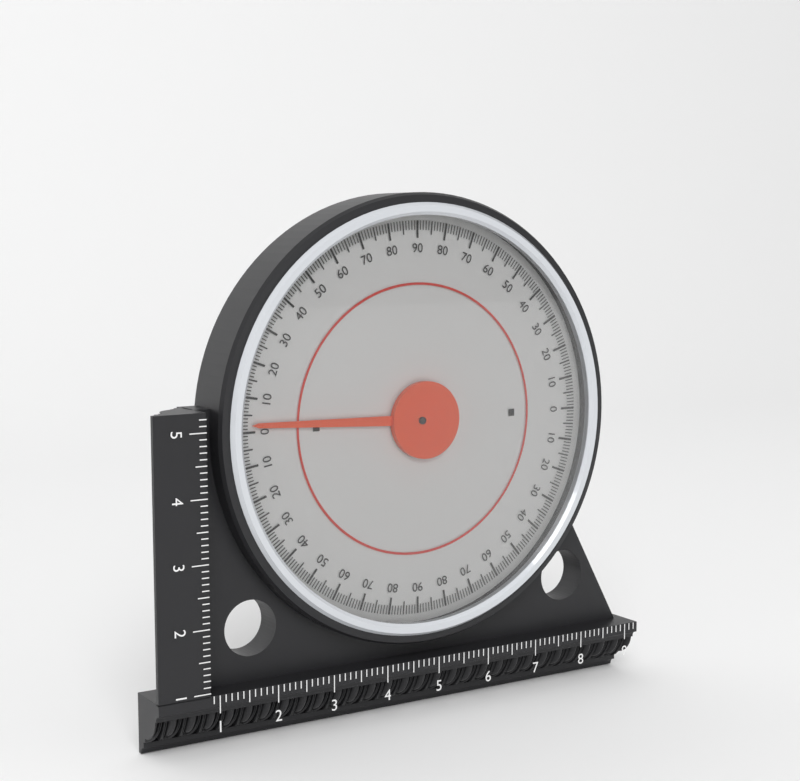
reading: 2 (no unit)
